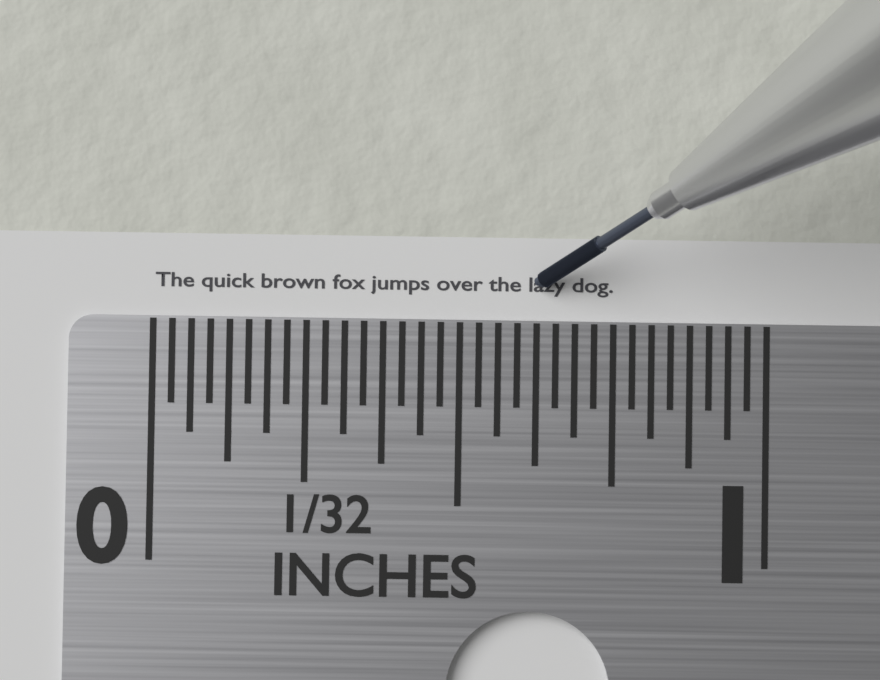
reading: 0.75000 in
